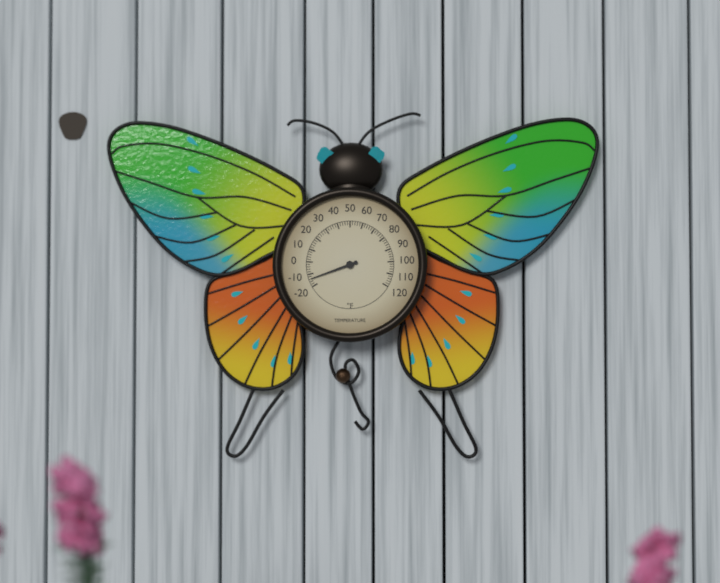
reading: -14 °F
